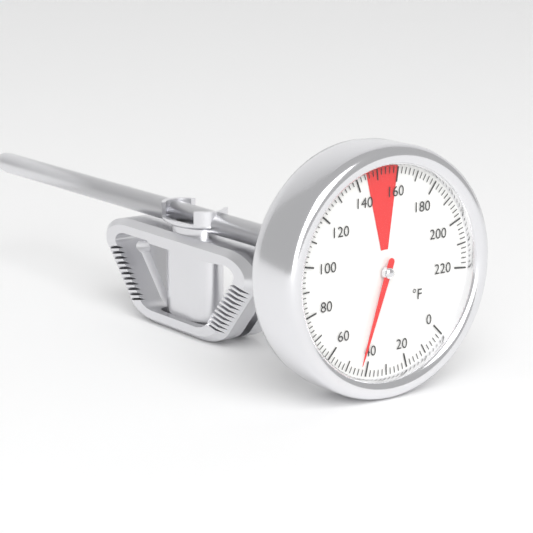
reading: 44 °F
